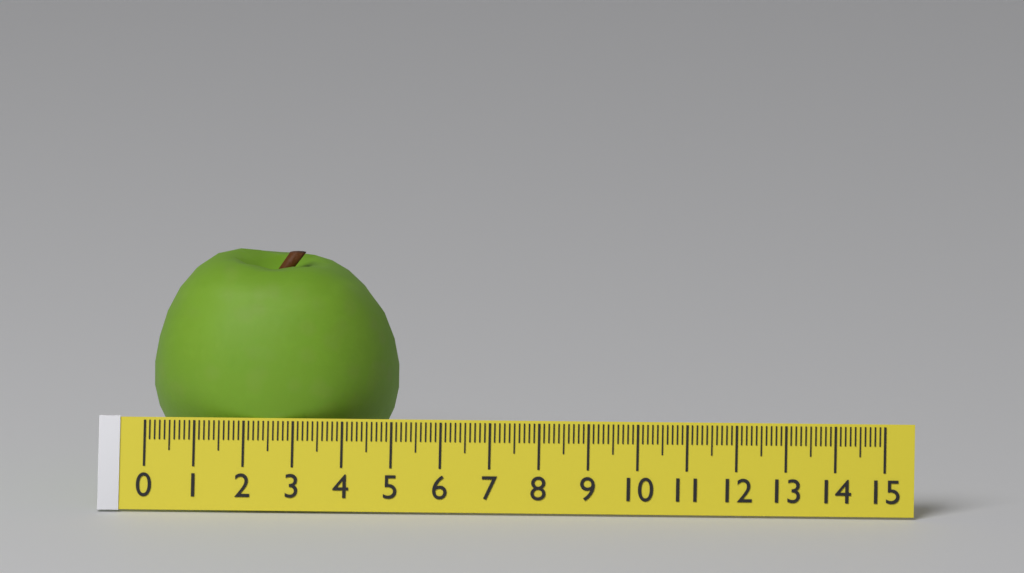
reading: 5.0 (no unit)
